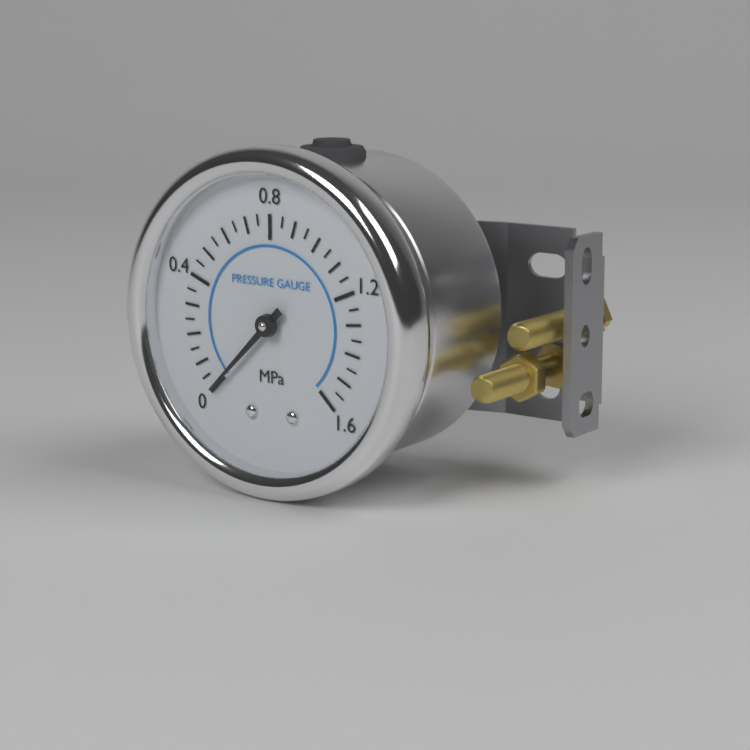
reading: 0.00 MPa
